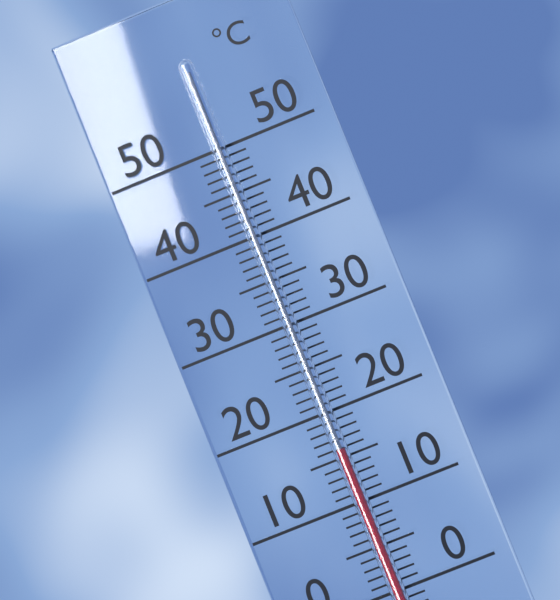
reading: 16 °C
